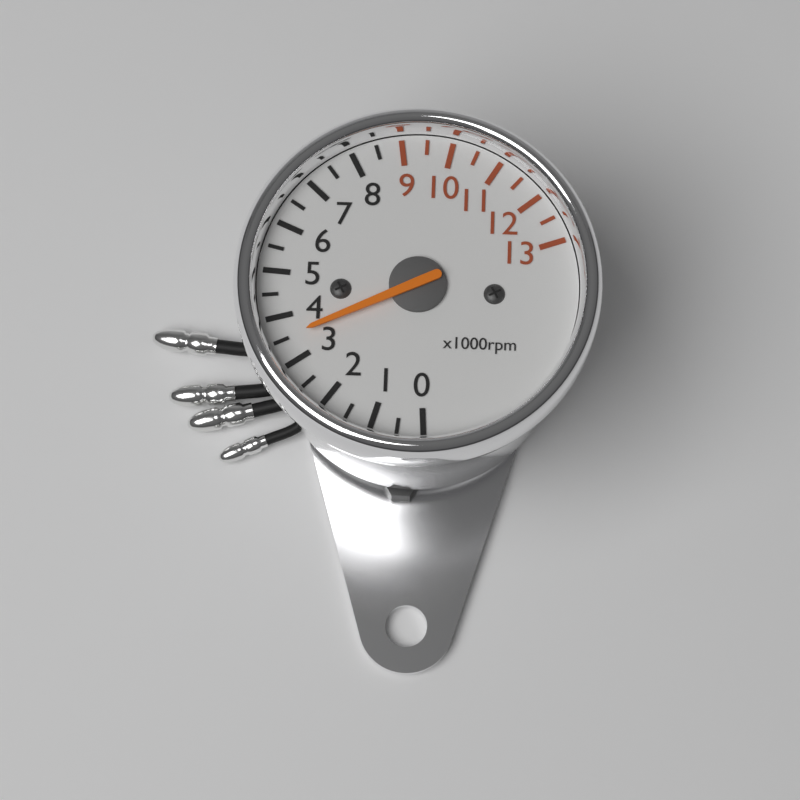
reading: 3500 rpm
